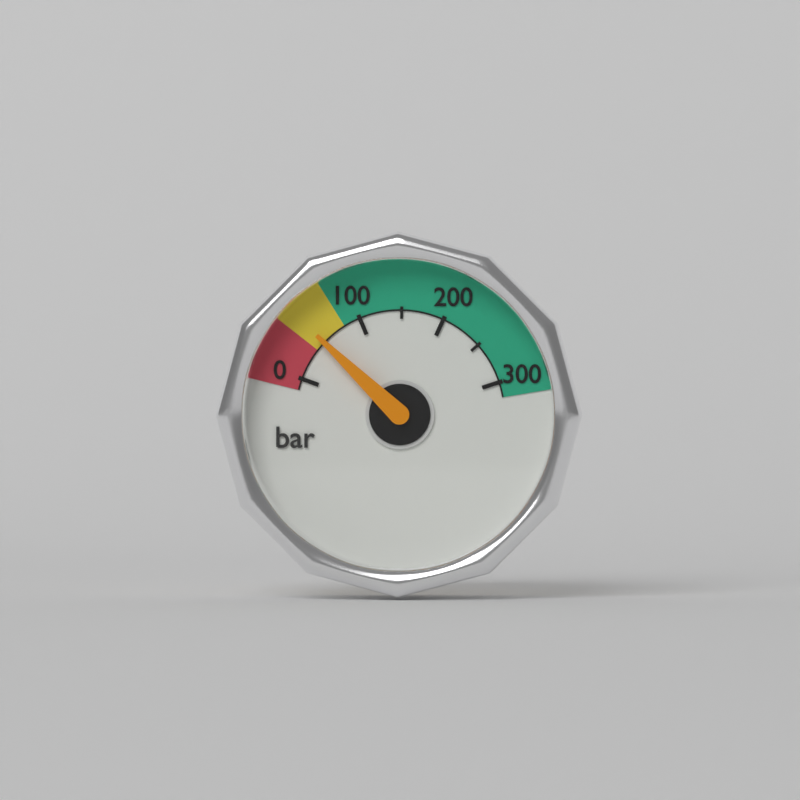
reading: 50 bar
